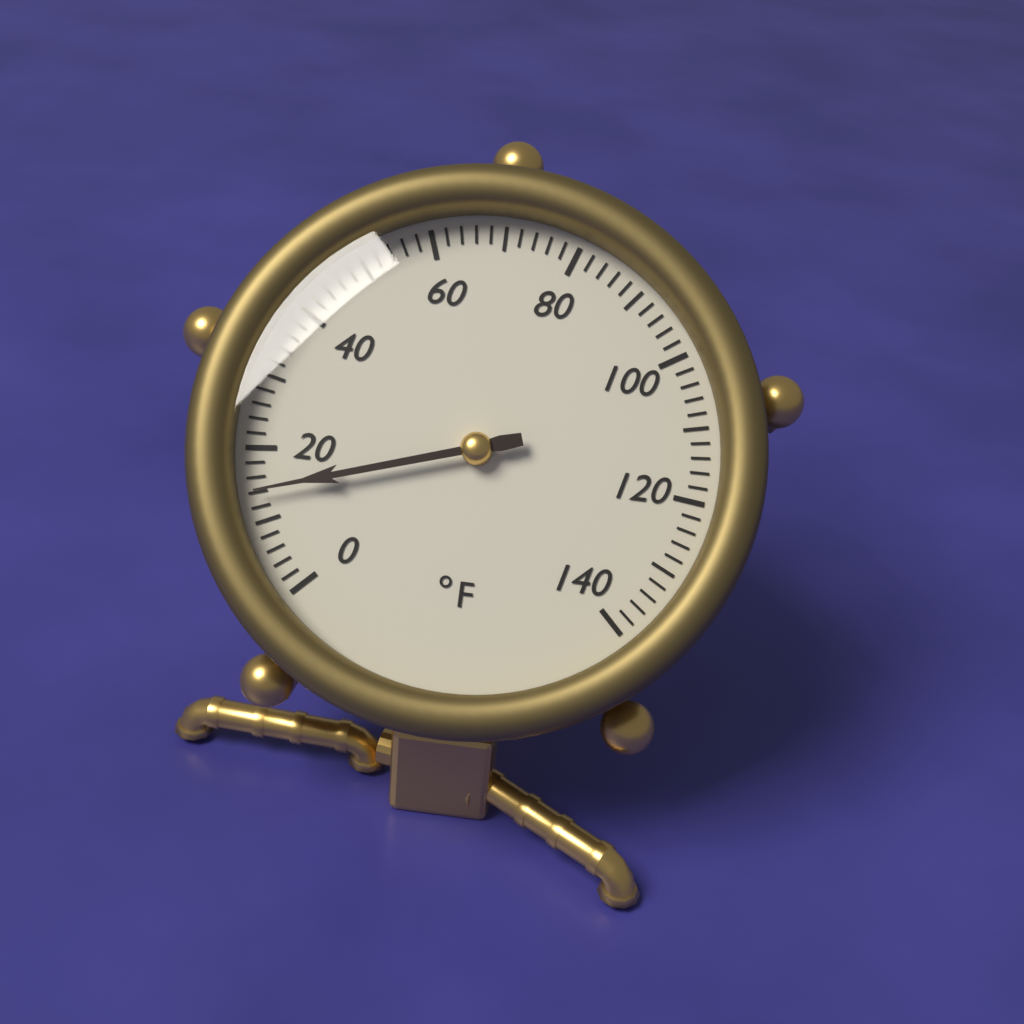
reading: 14 °F
